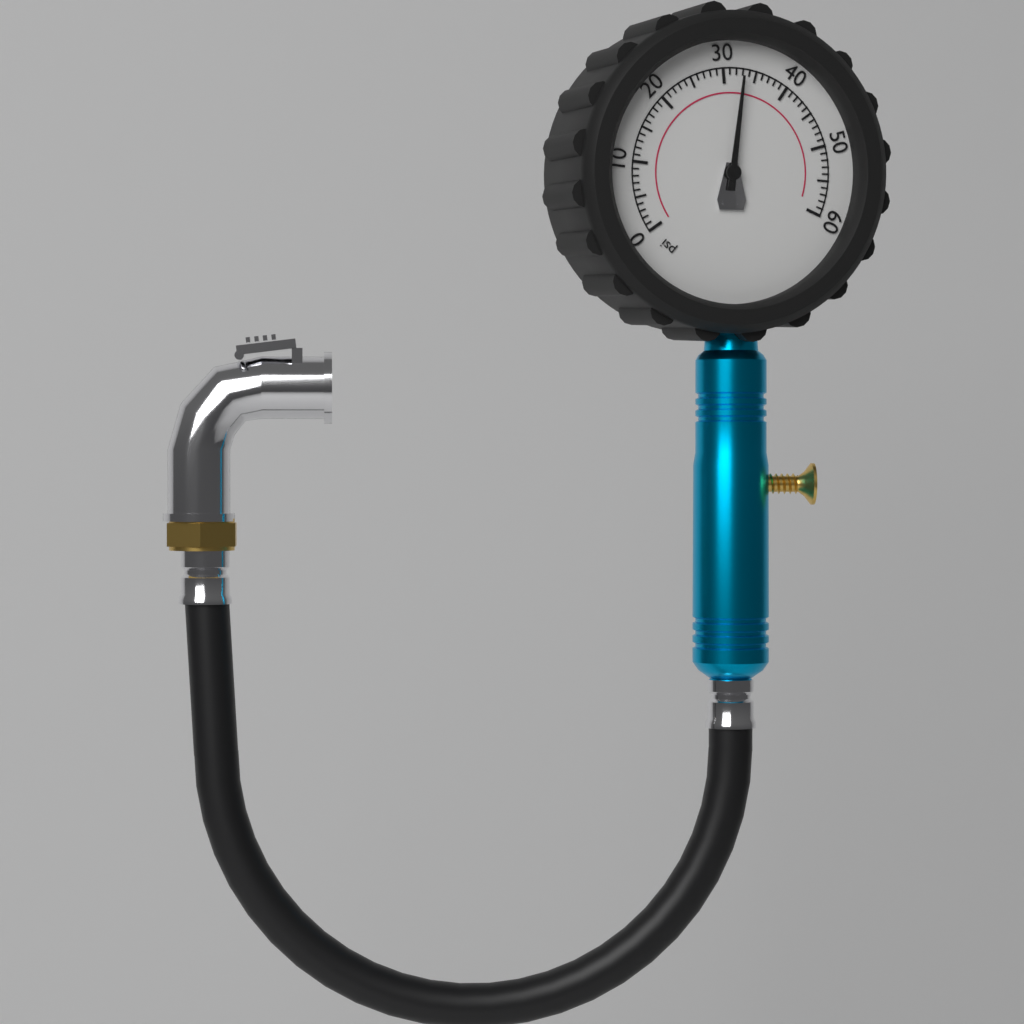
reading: 33 psi
